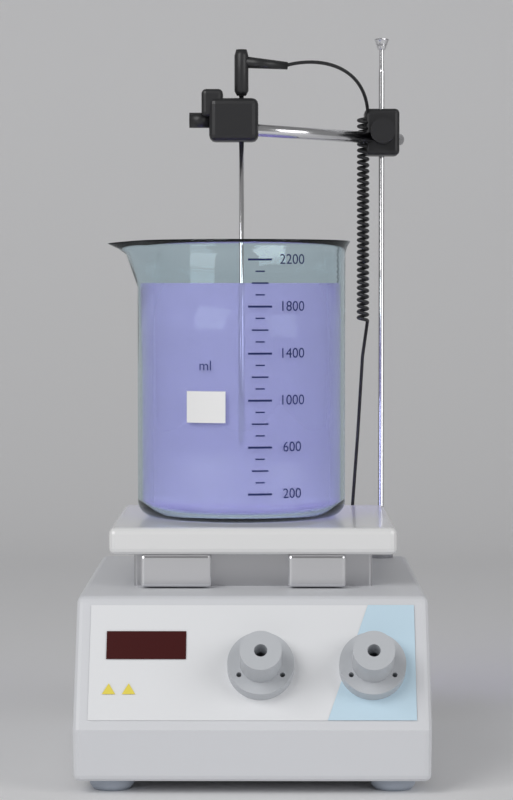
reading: 2000 ml
